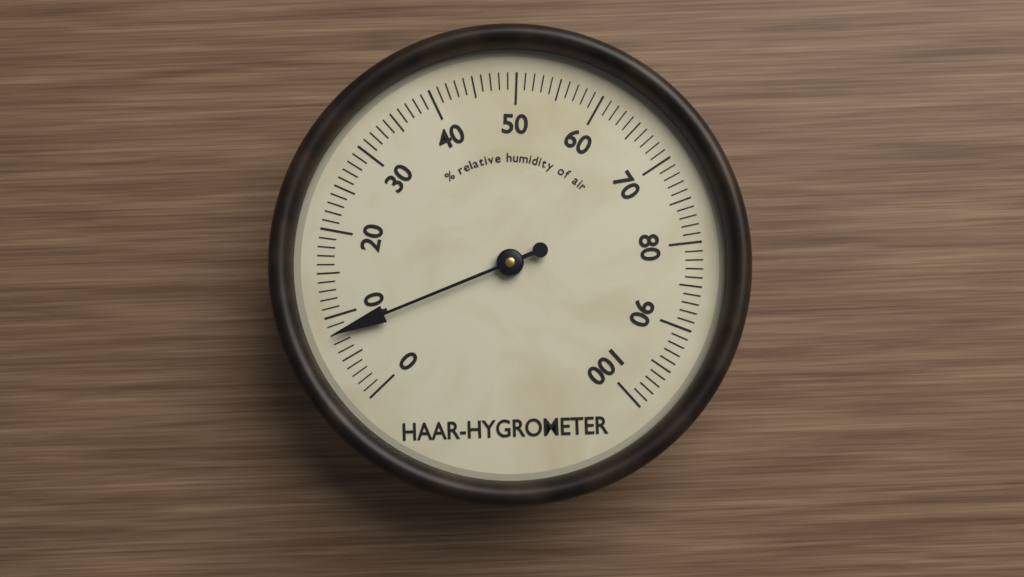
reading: 8 %
